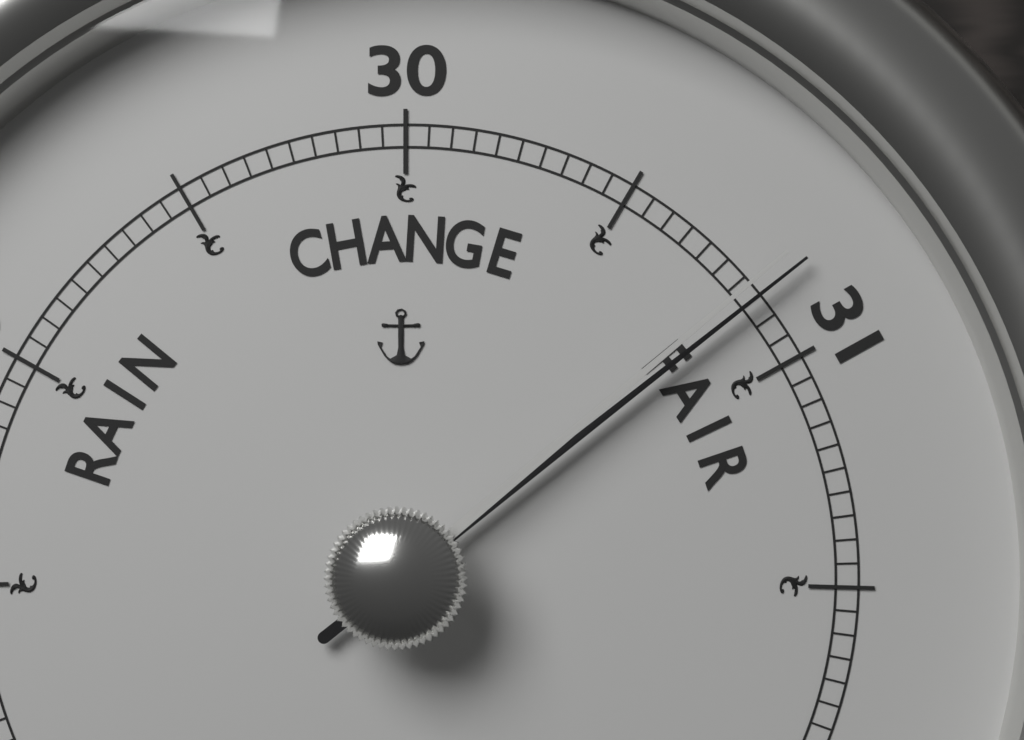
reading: 30.85 (no unit)
